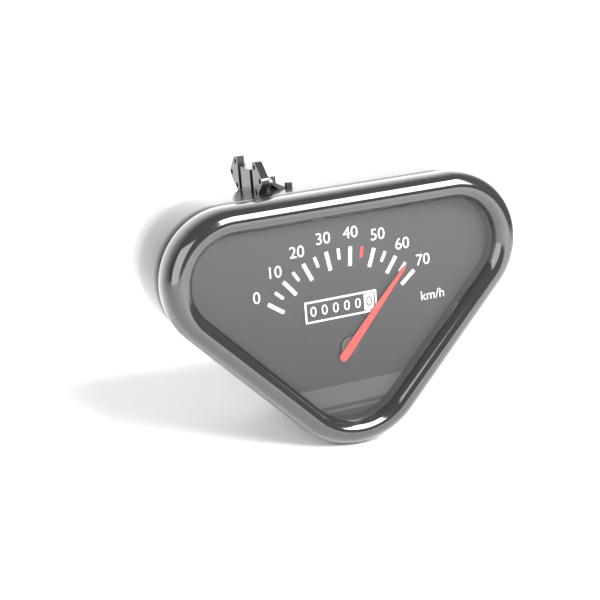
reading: 65 km/h
